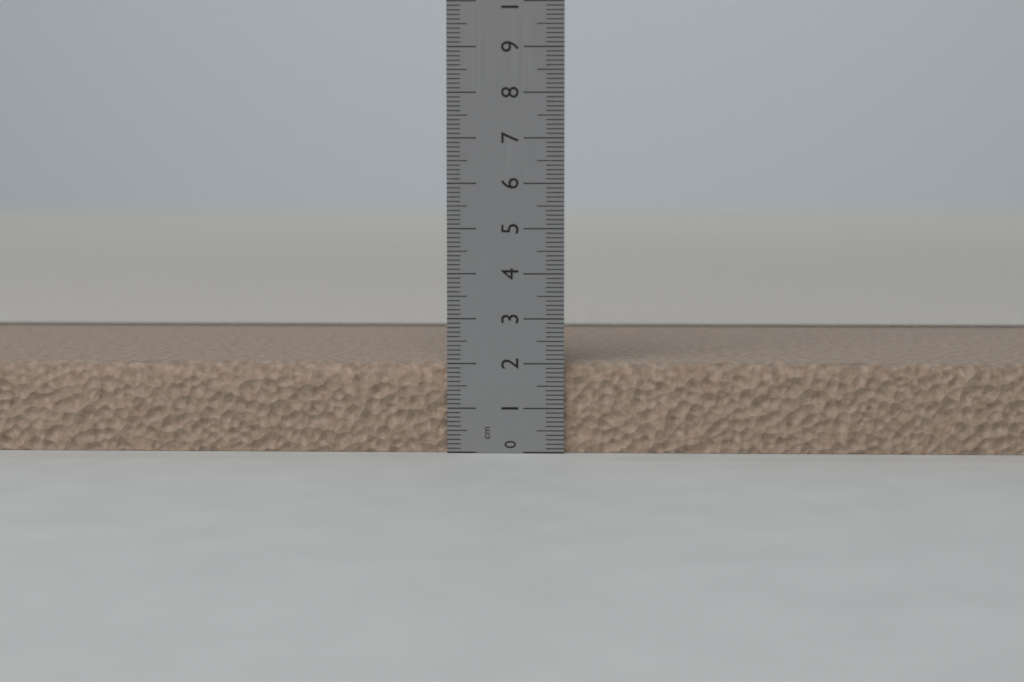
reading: 2.0 cm
